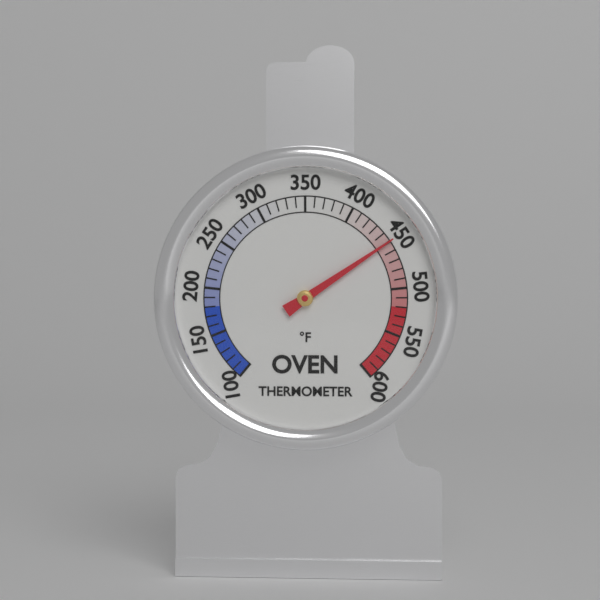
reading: 450 °F
